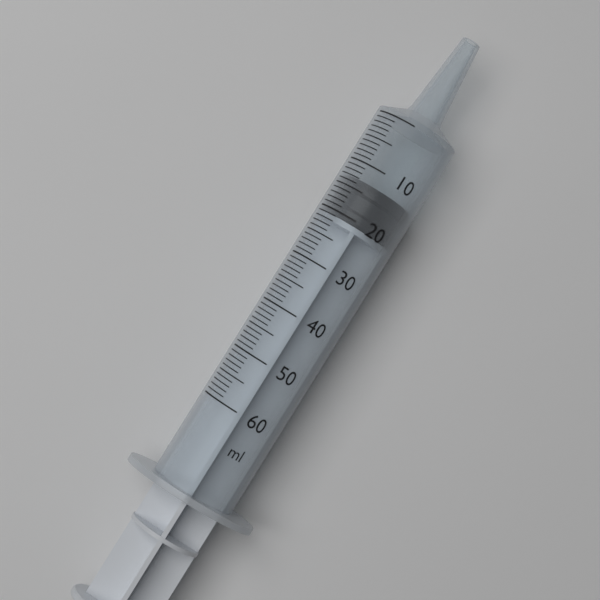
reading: 13 ml
